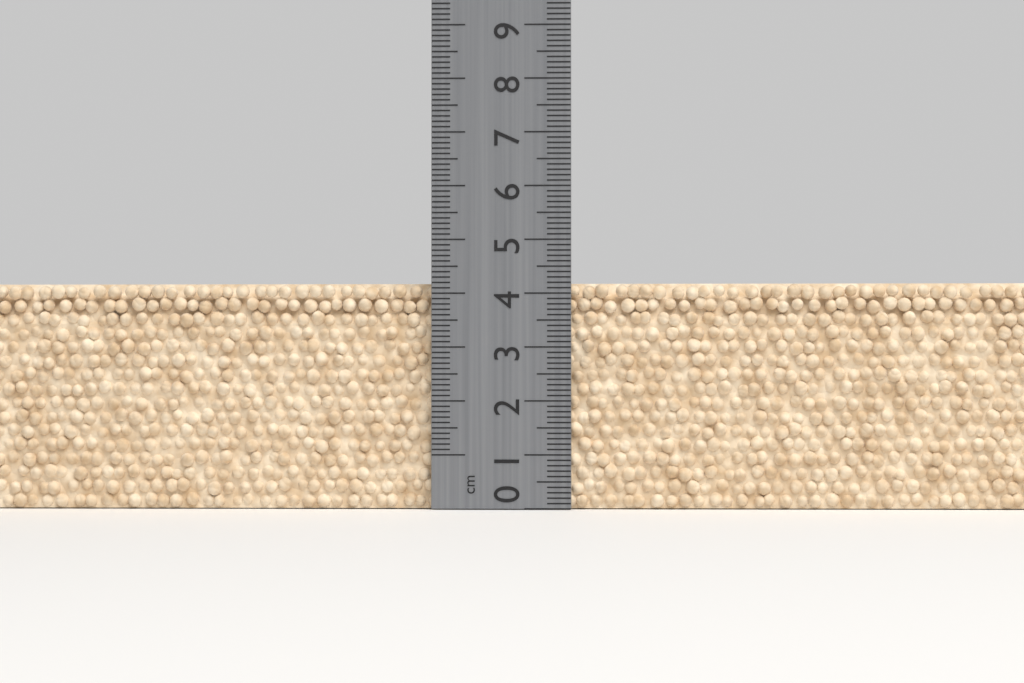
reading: 4.2 cm
